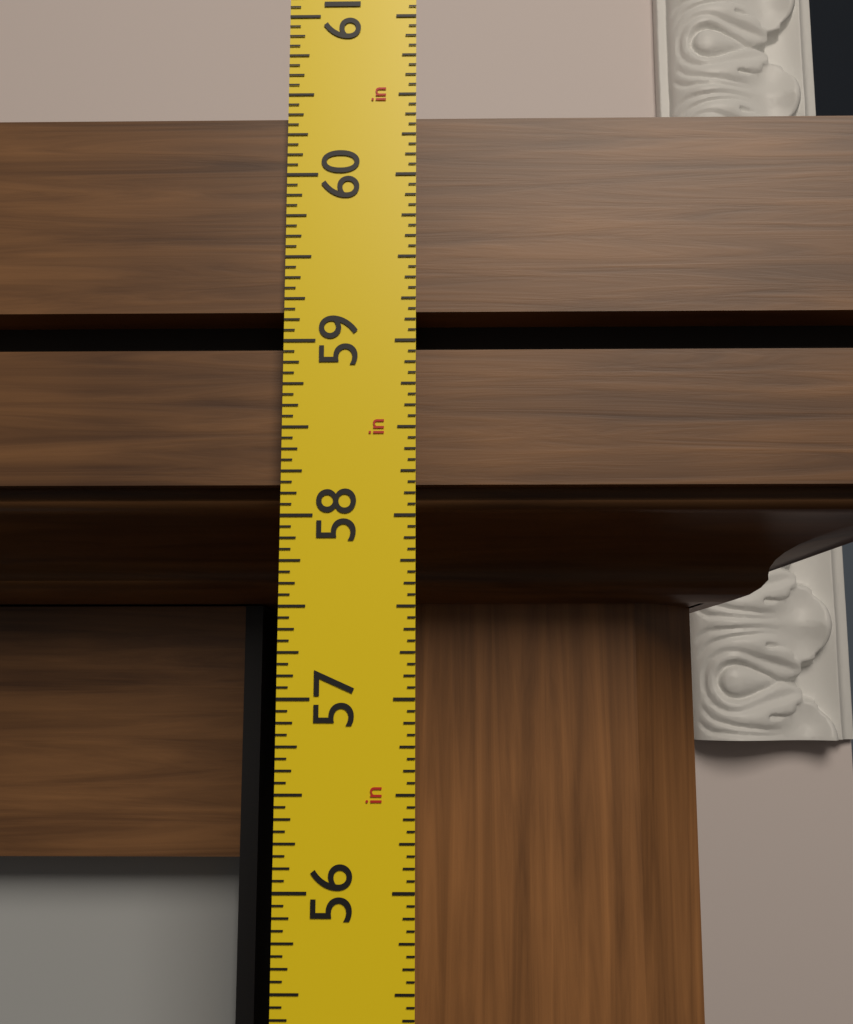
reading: 60.3750 in
